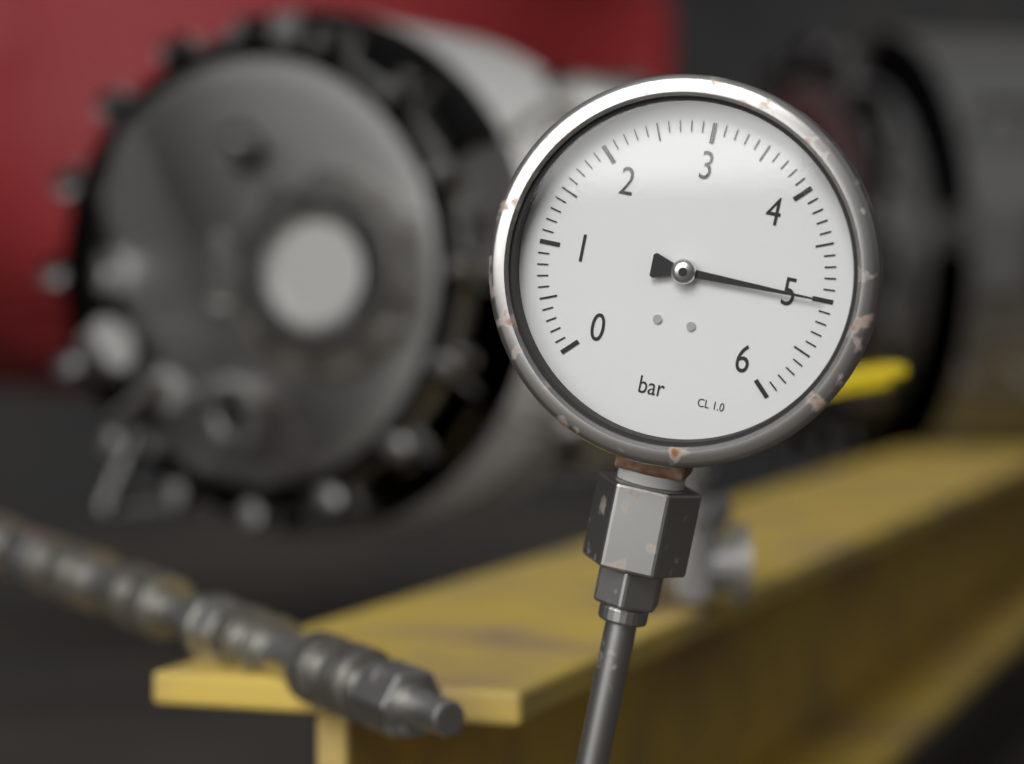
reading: 5.0 bar
